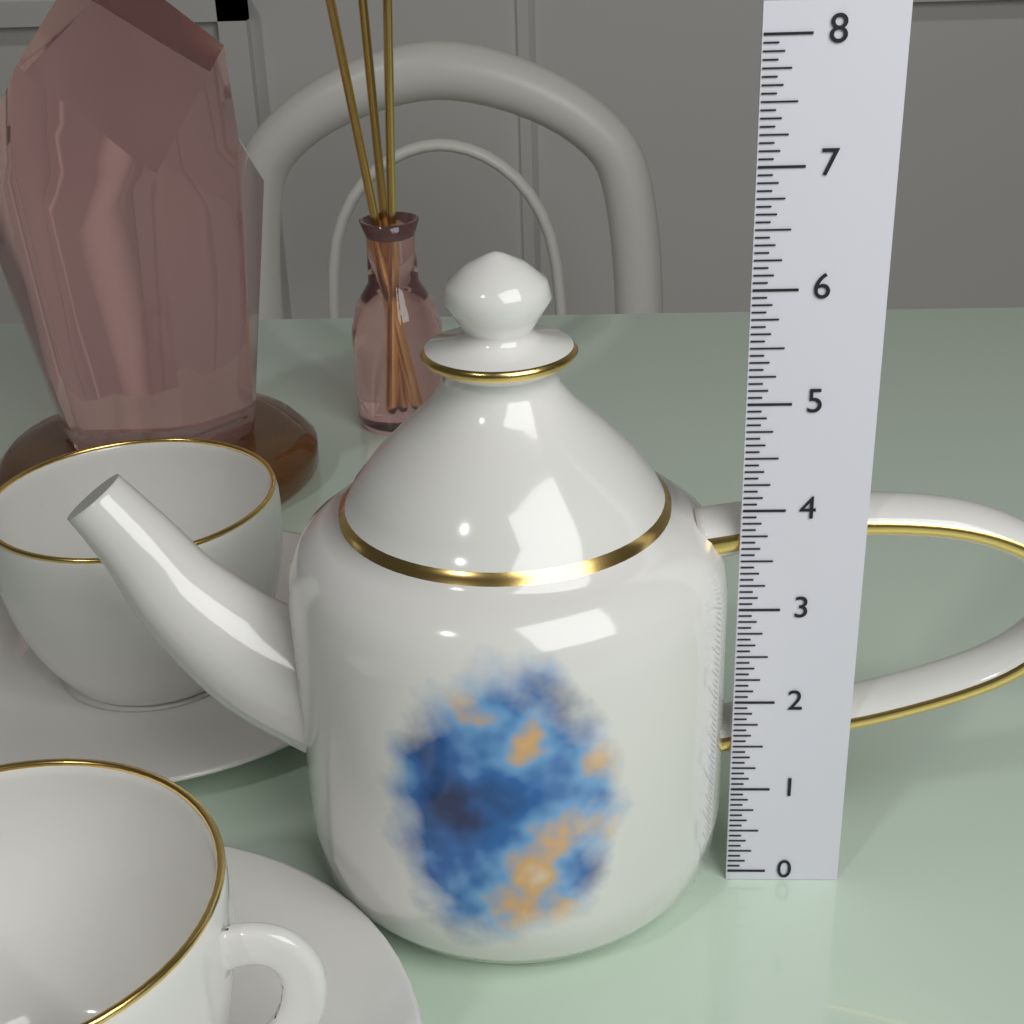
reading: 6.2500 (no unit)
